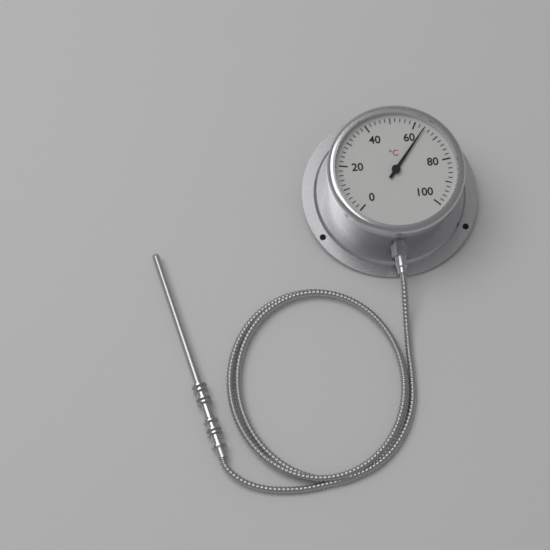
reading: 64 °C
